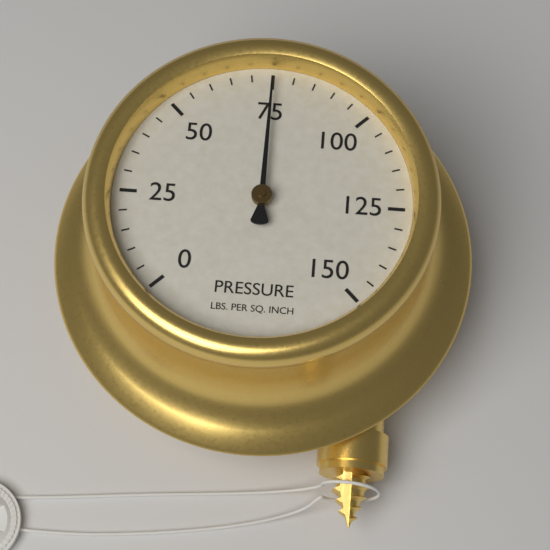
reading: 75 psi
